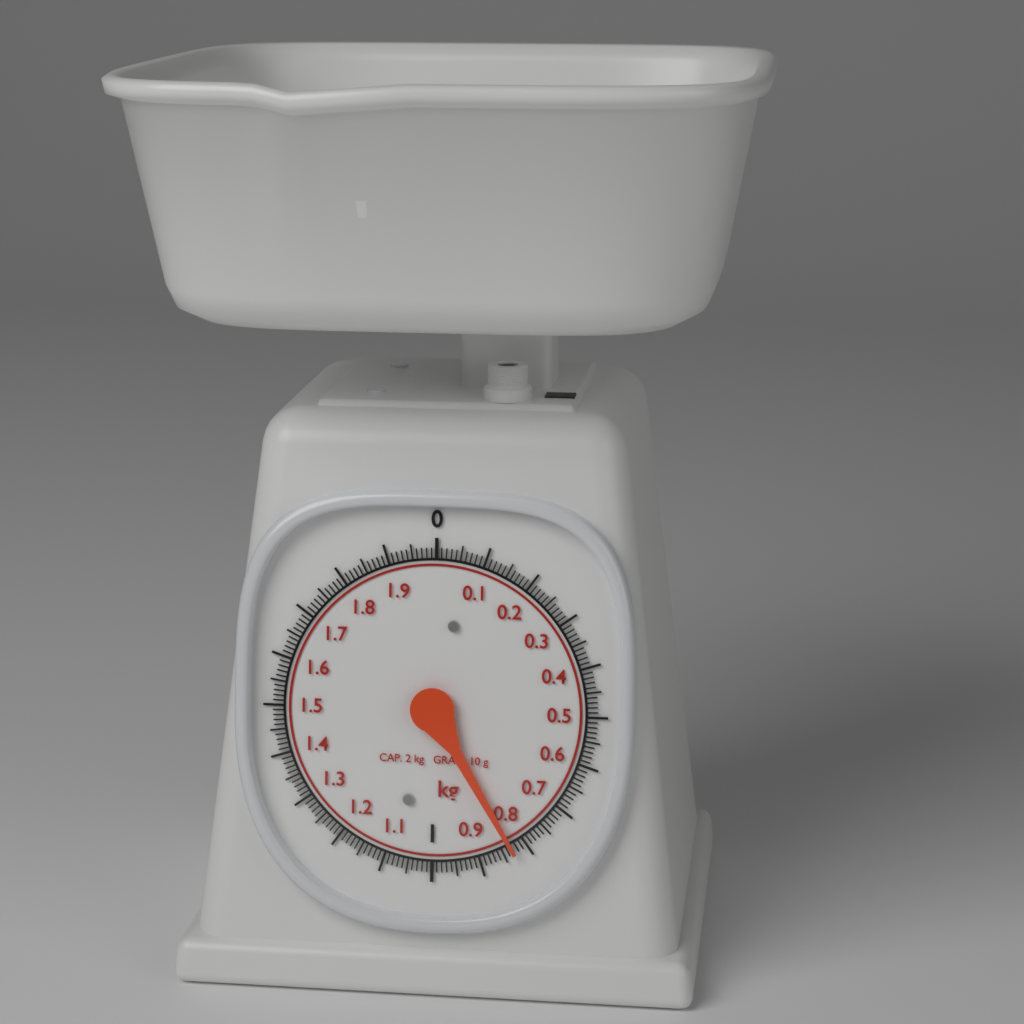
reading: 0.83 kg
